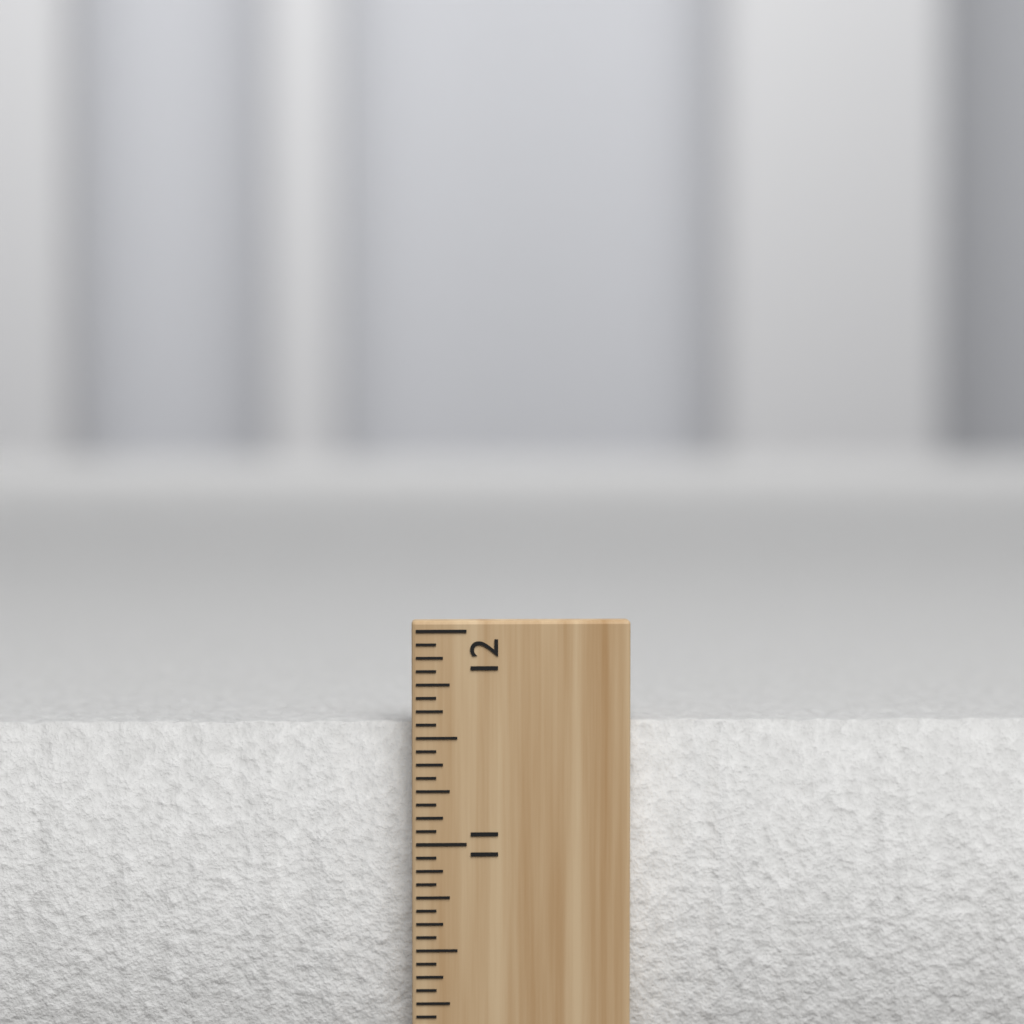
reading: 11.5625 inch
